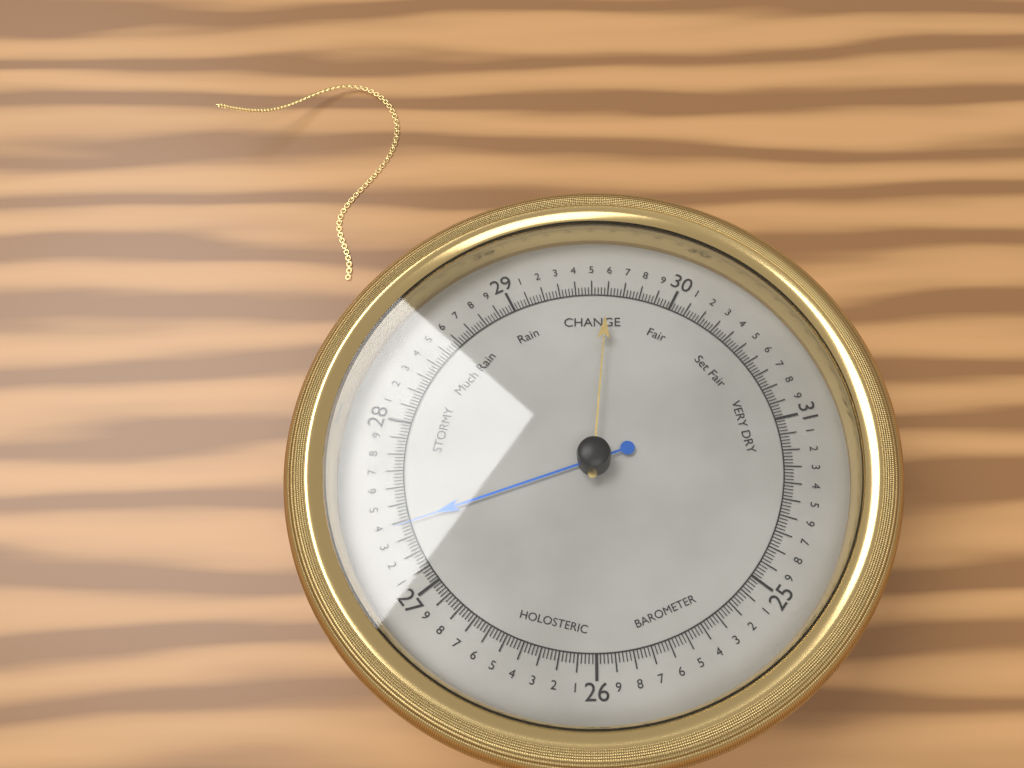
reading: 27.38 (no unit)
